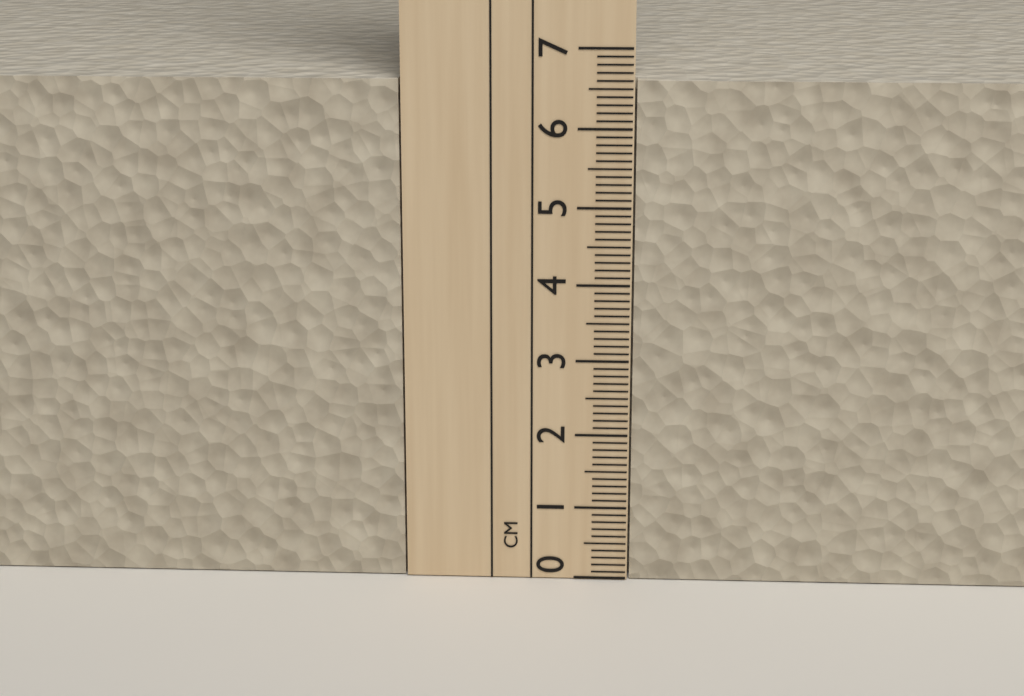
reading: 6.6 cm
